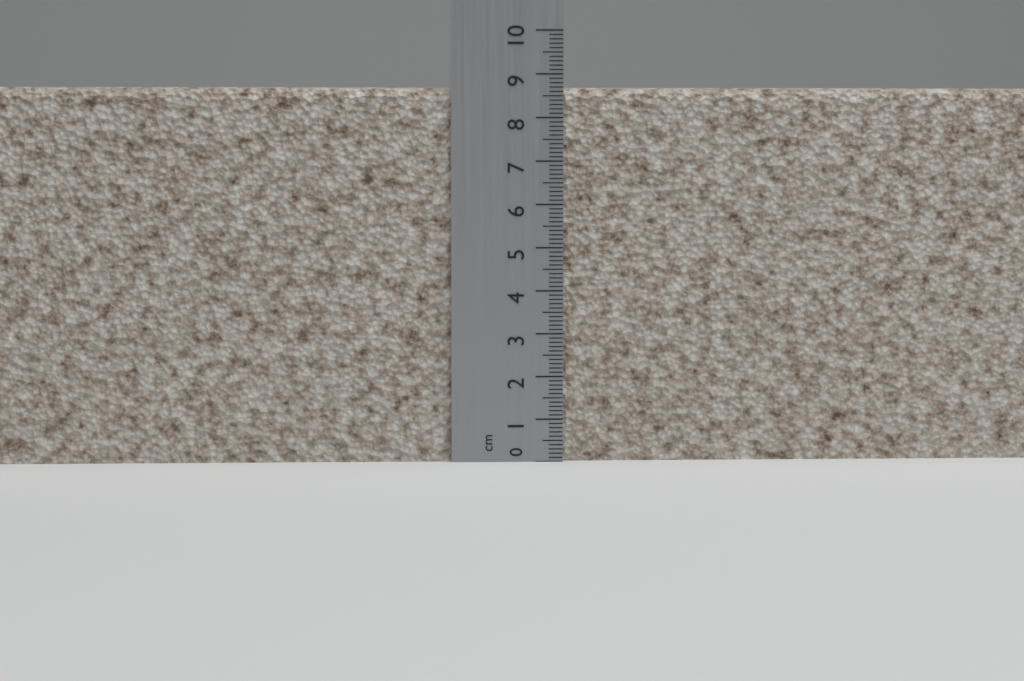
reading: 8.7 cm
